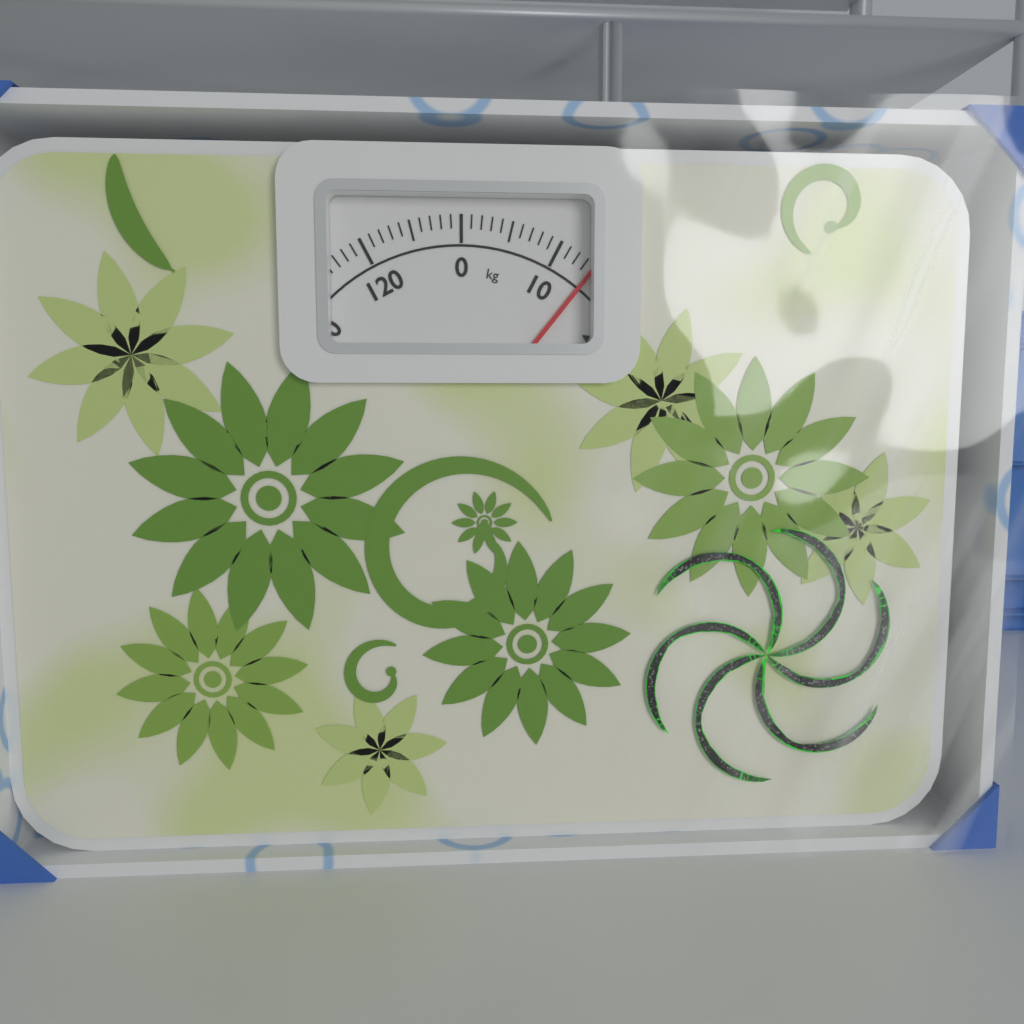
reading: 14 kg
